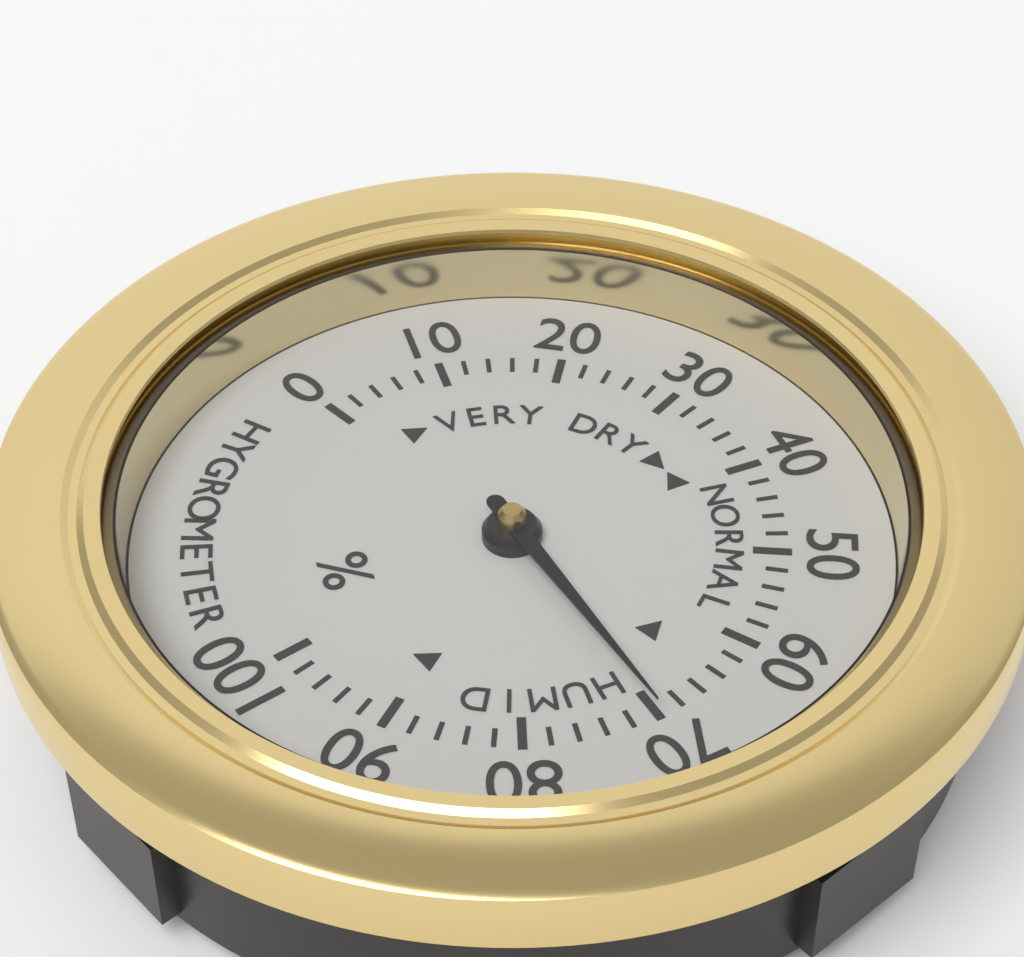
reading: 70 %
